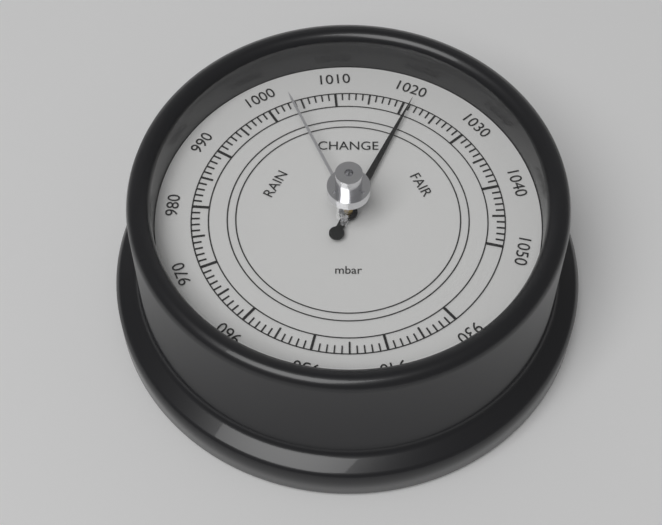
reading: 1021 mbar
